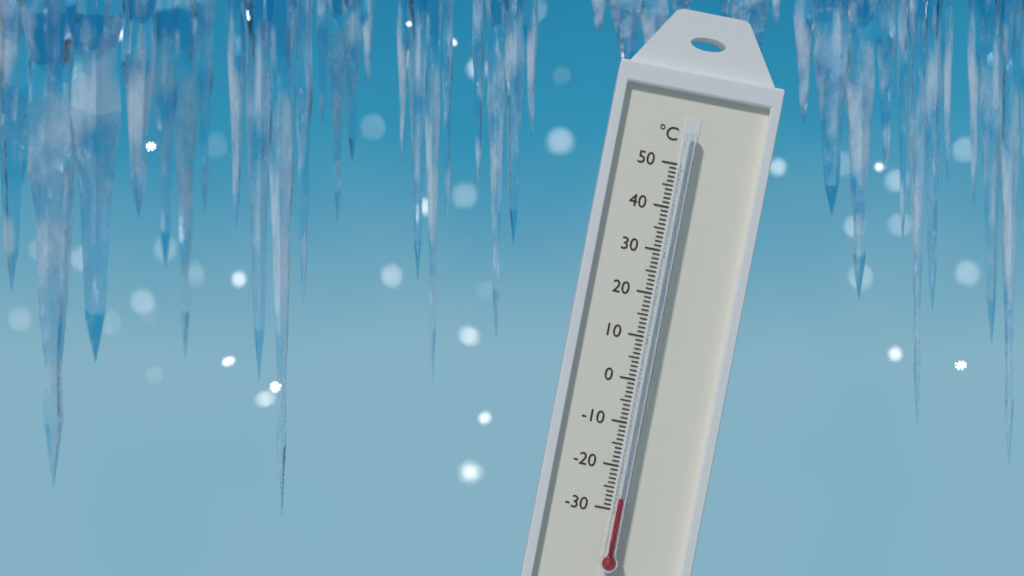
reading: -27 °C
